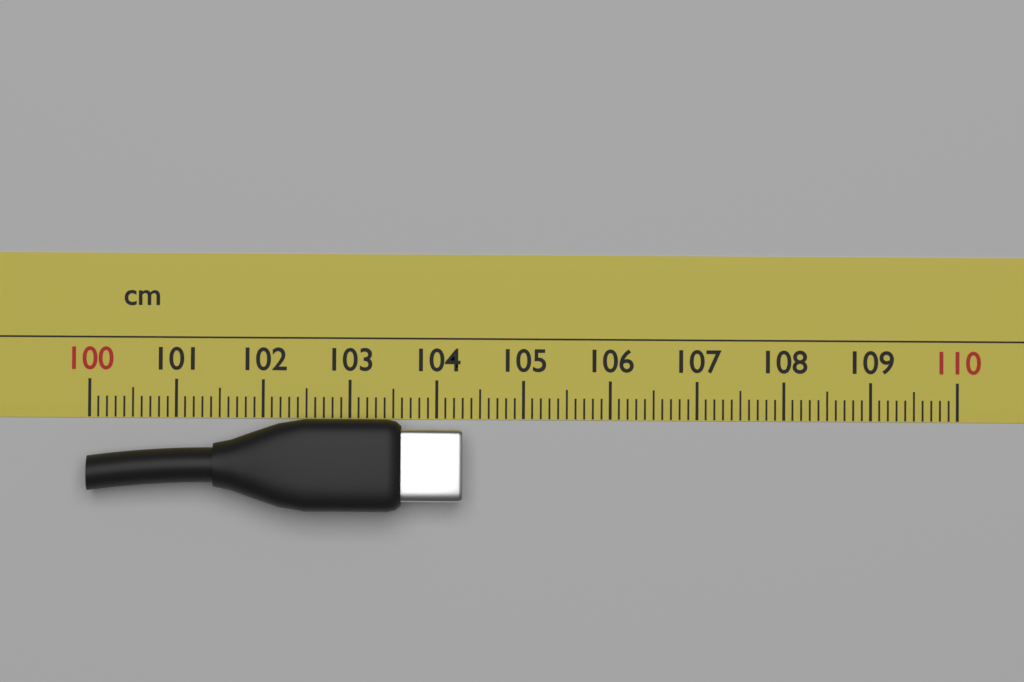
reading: 104.3 cm
